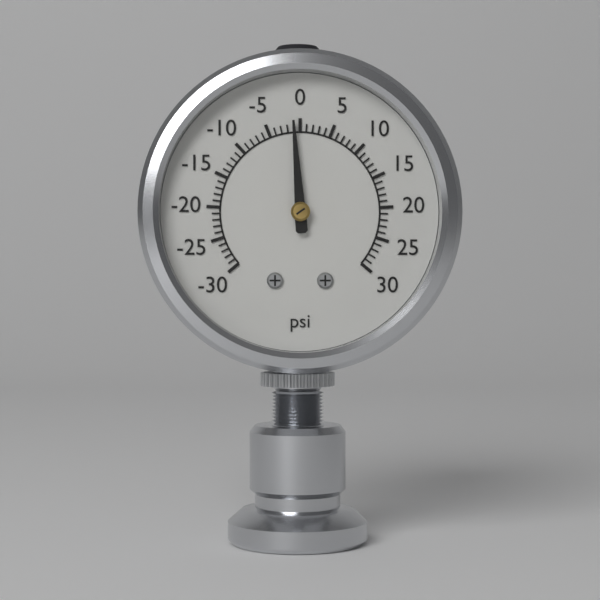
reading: -1 psi
